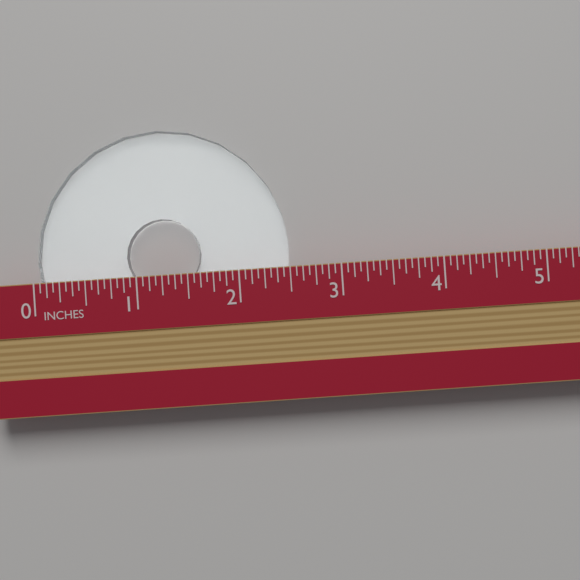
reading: 2.5000 in
